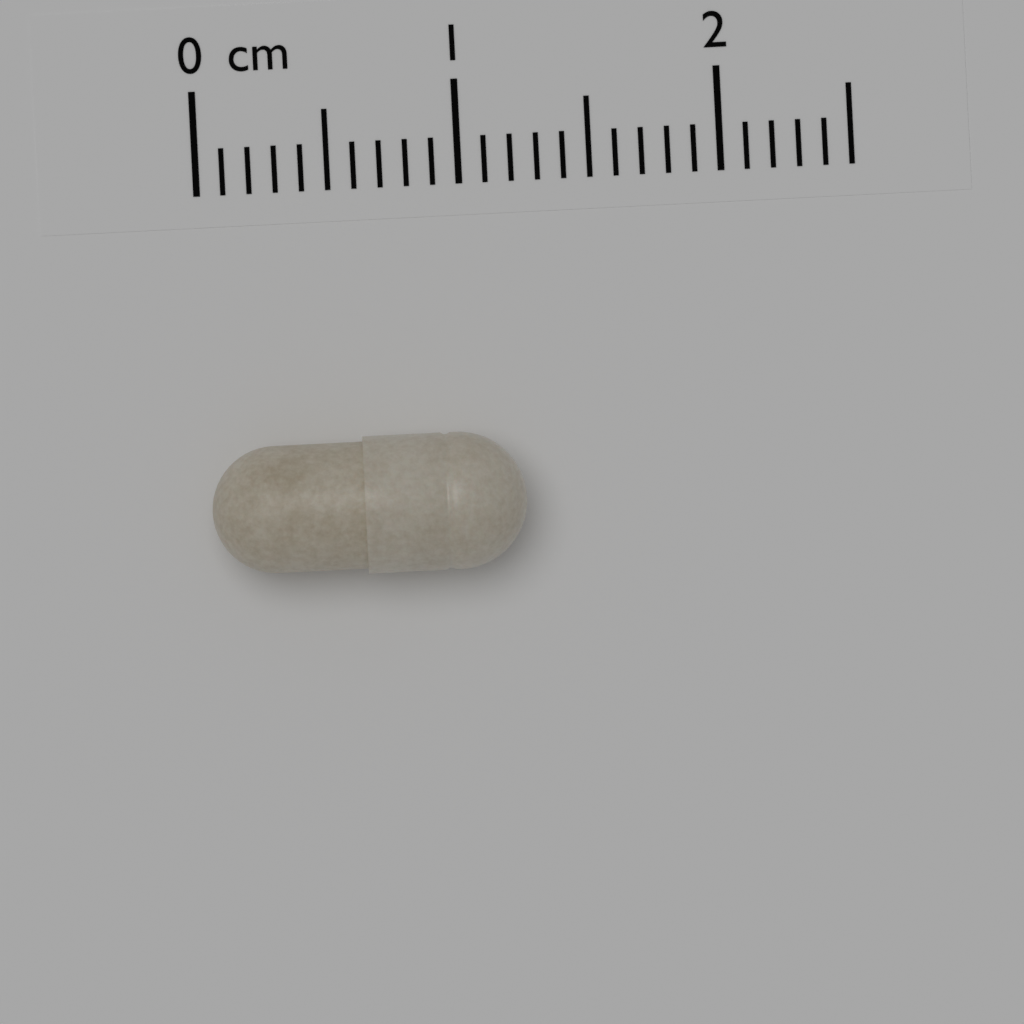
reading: 1.2 cm
